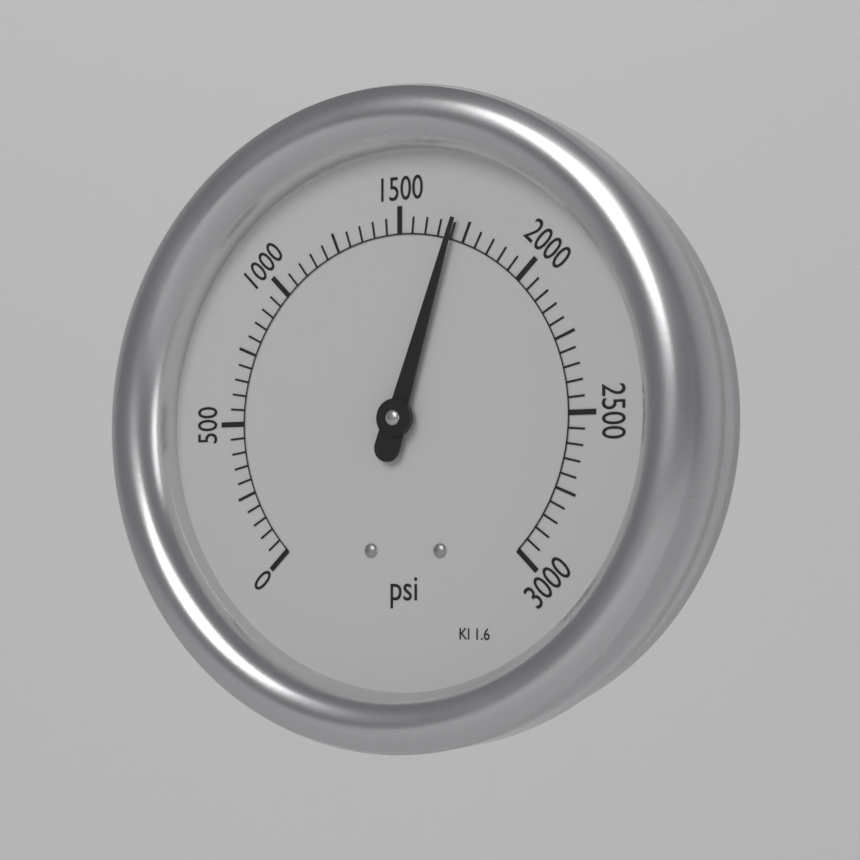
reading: 1700 psi
